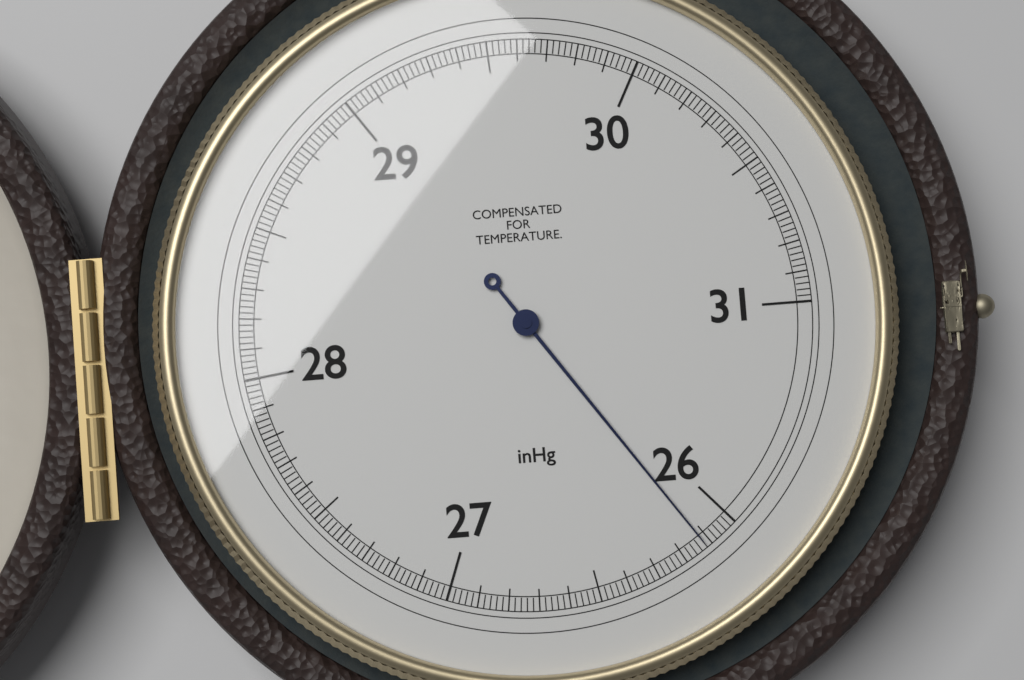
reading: 26.12 inHg
